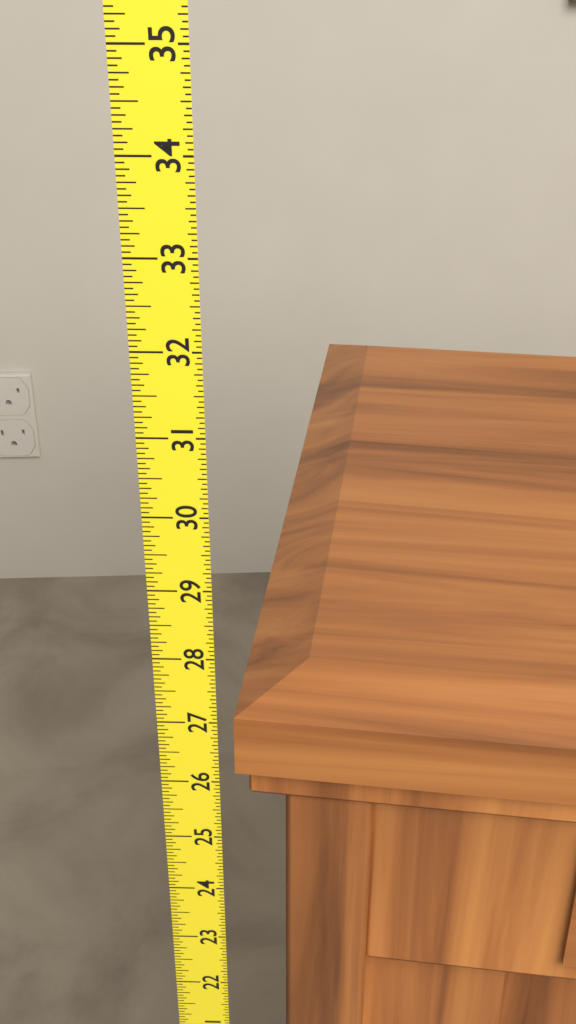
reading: 27.1875 (no unit)
